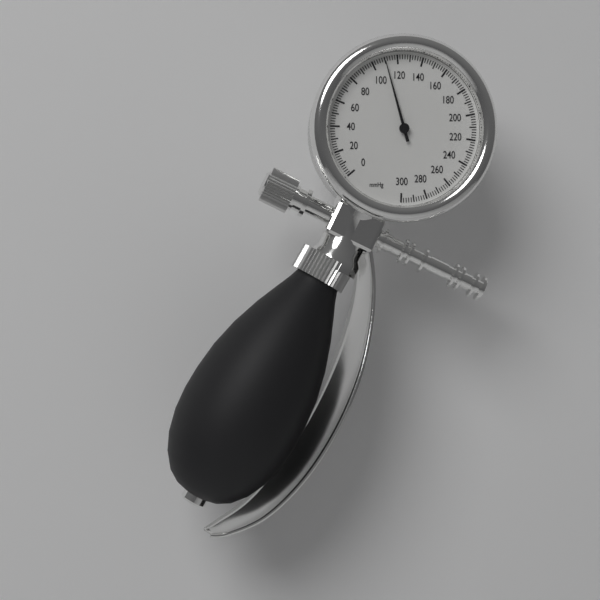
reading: 110 mmHg
